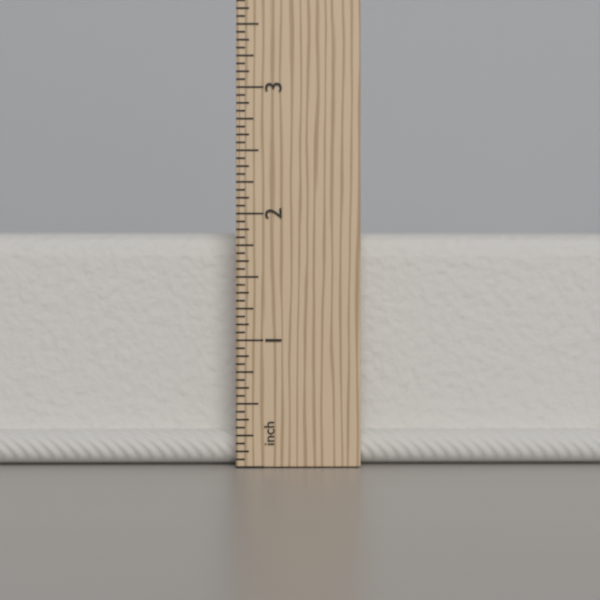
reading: 1.8750 in
